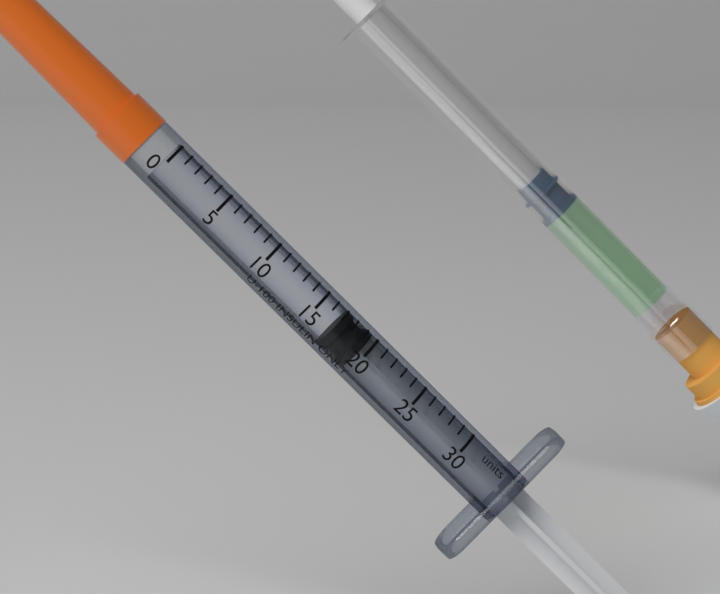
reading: 17 units
